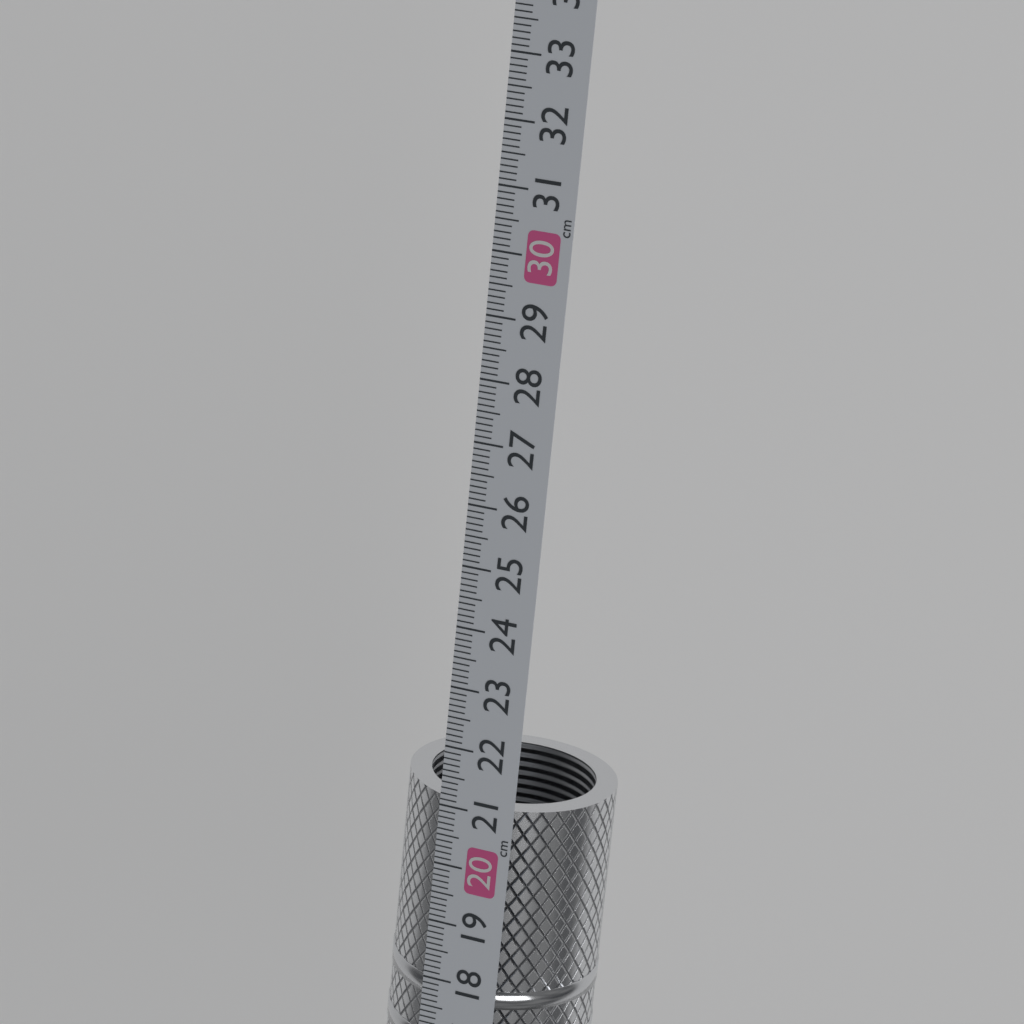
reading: 21.1 cm
